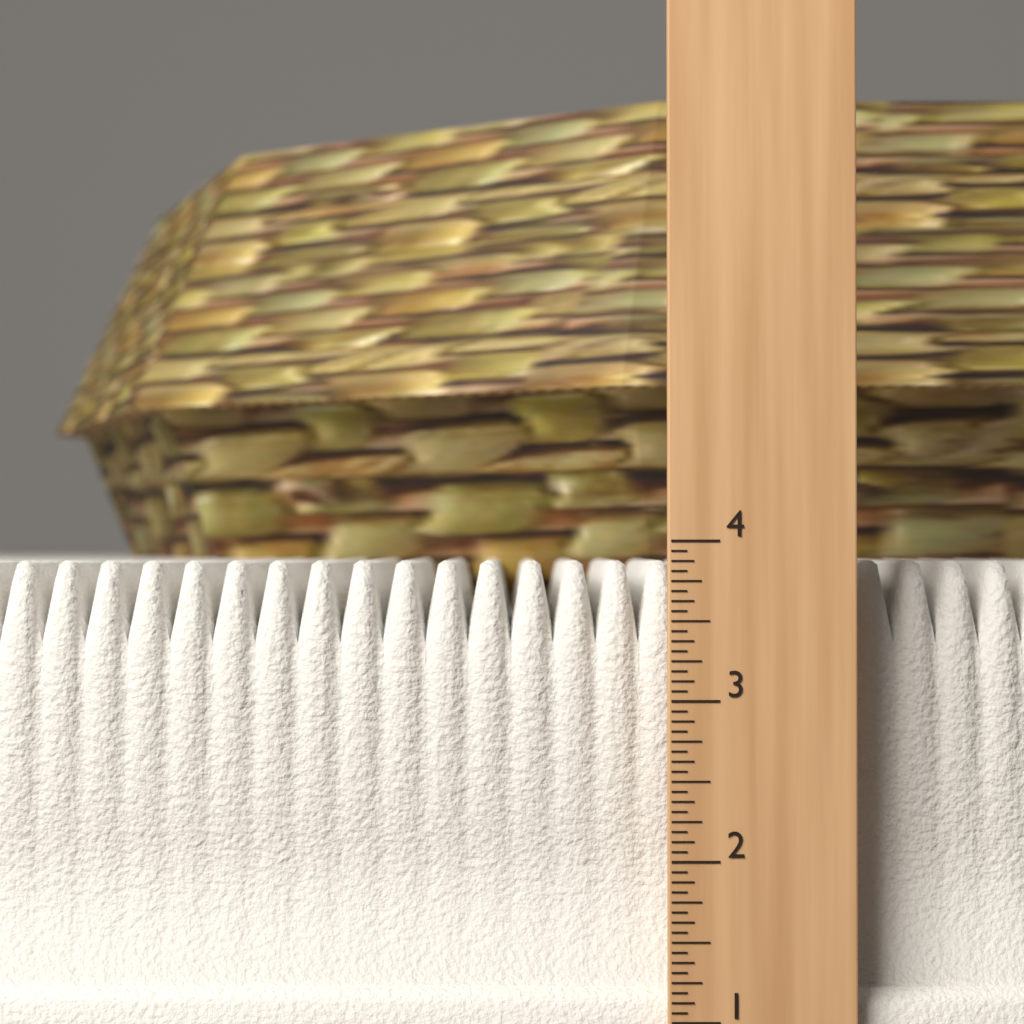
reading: 3.8750 in
